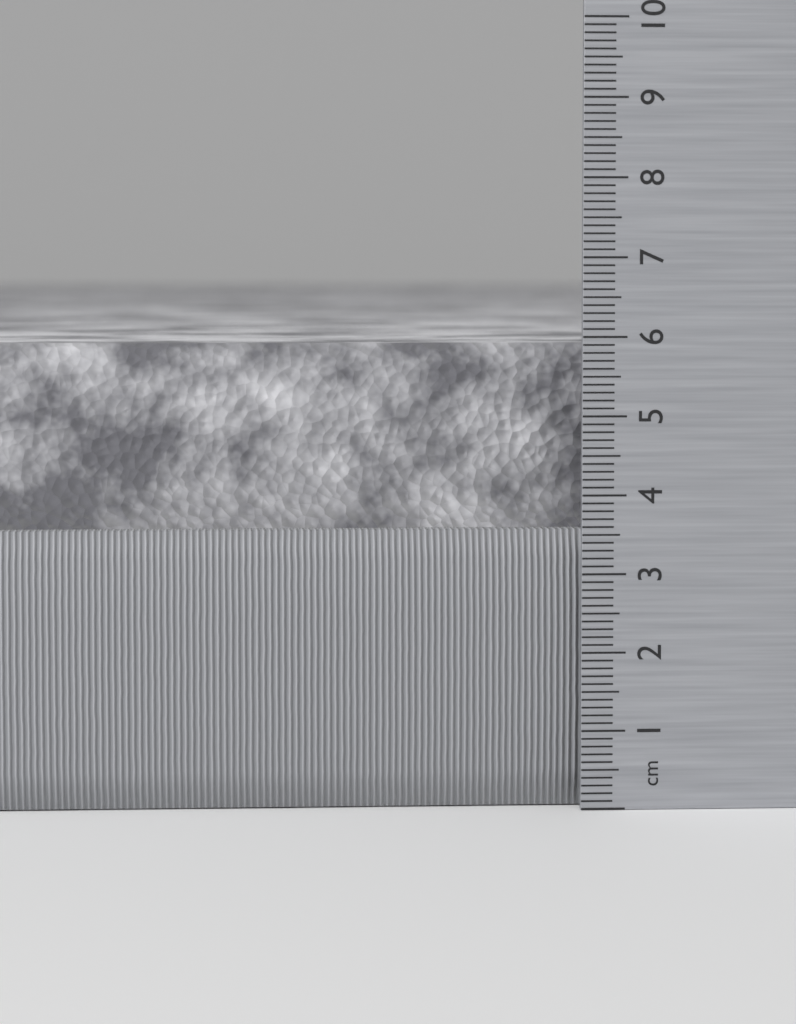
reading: 5.9 cm
